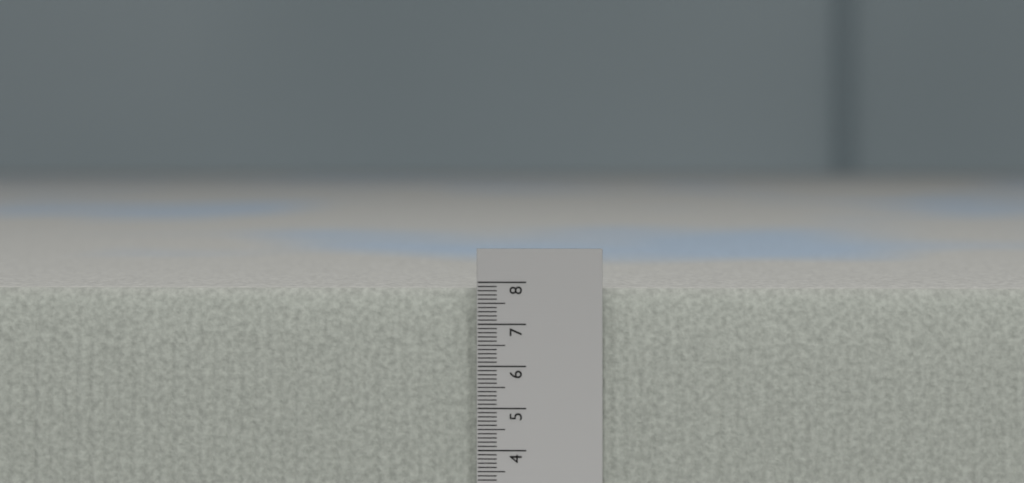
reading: 7.8 (no unit)
